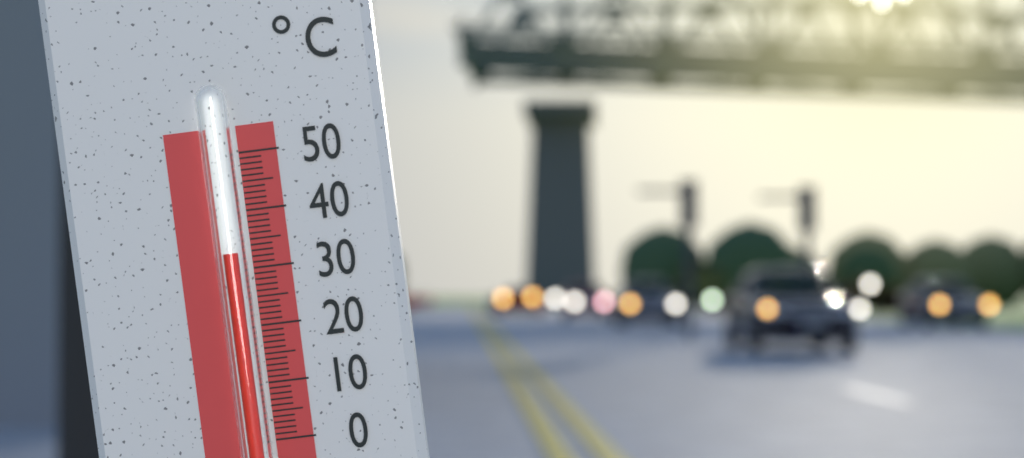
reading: 33 °C
